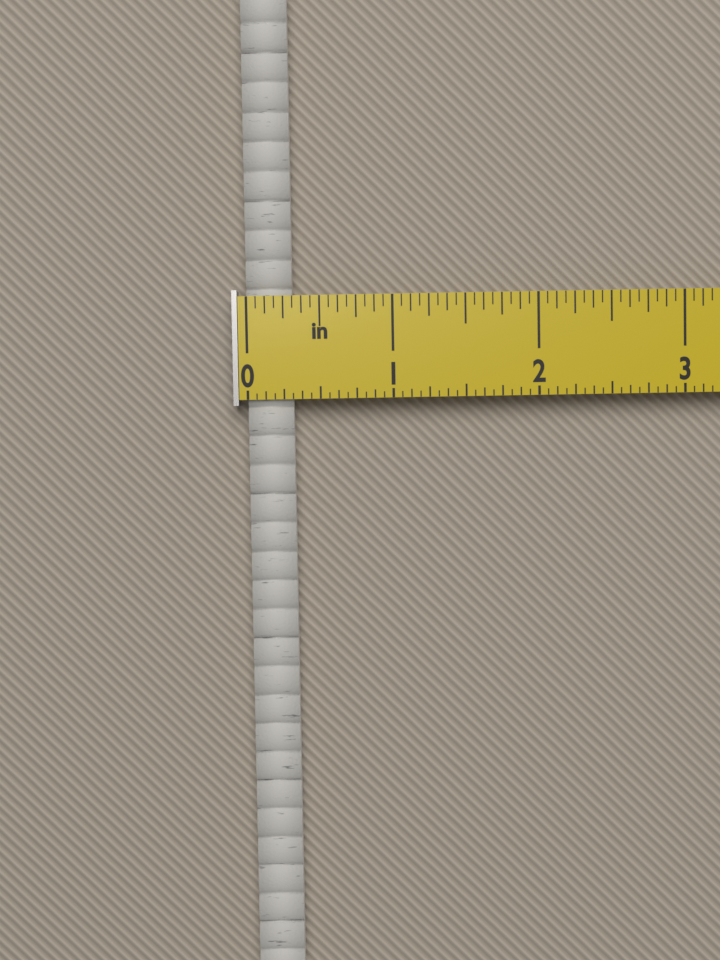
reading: 0.3125 in
